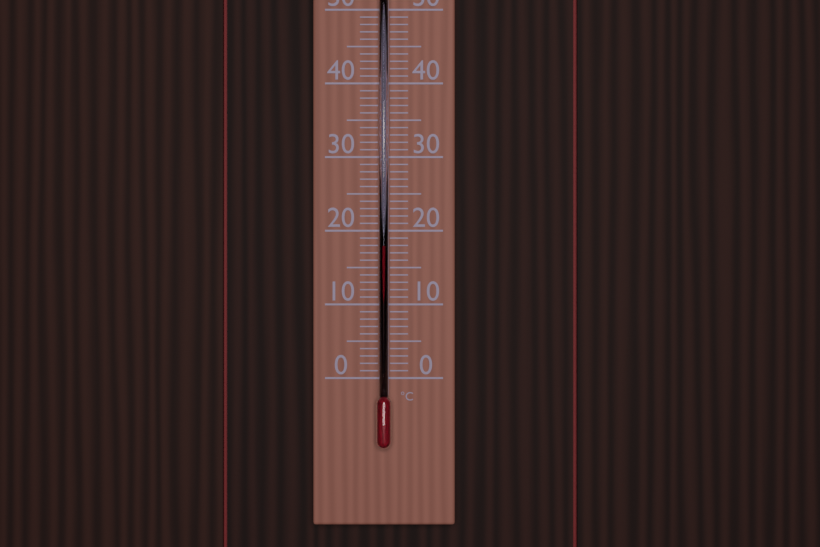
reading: 18 °C
